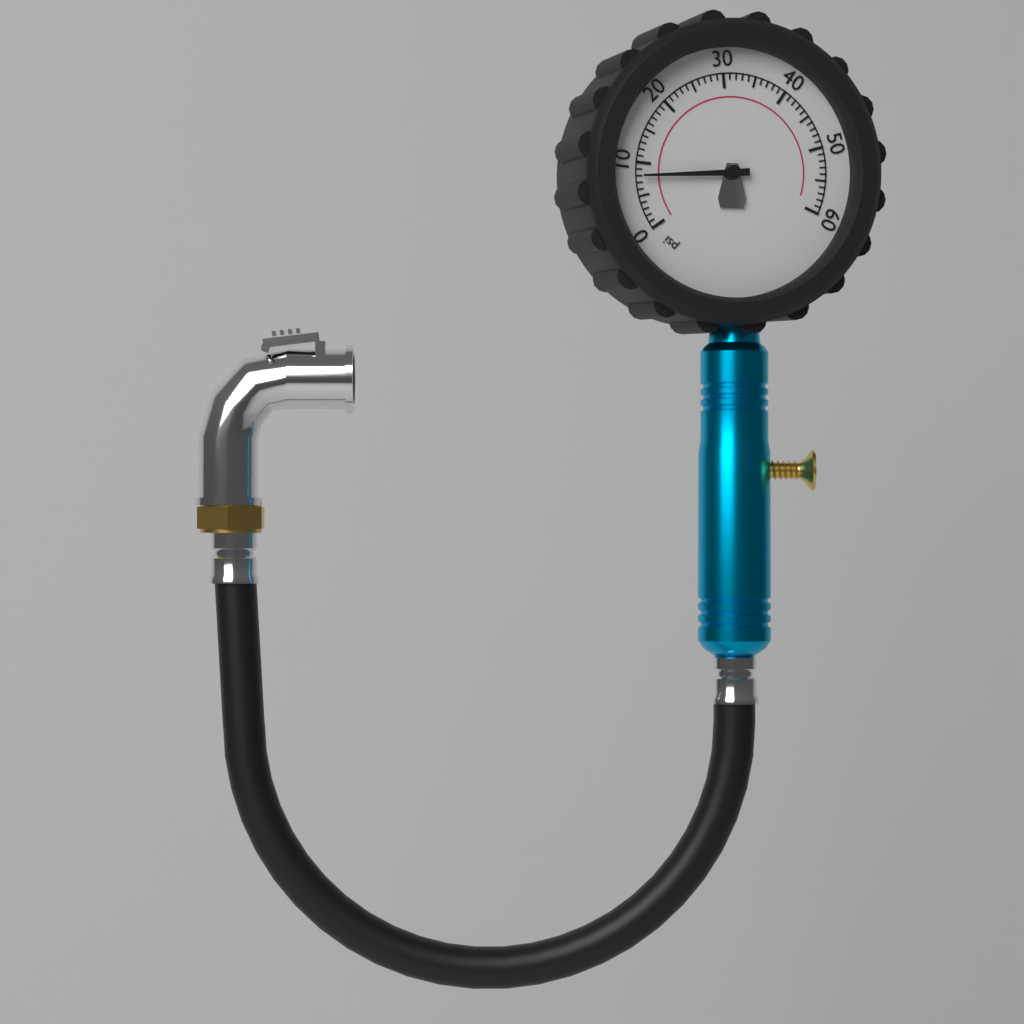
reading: 8 psi
